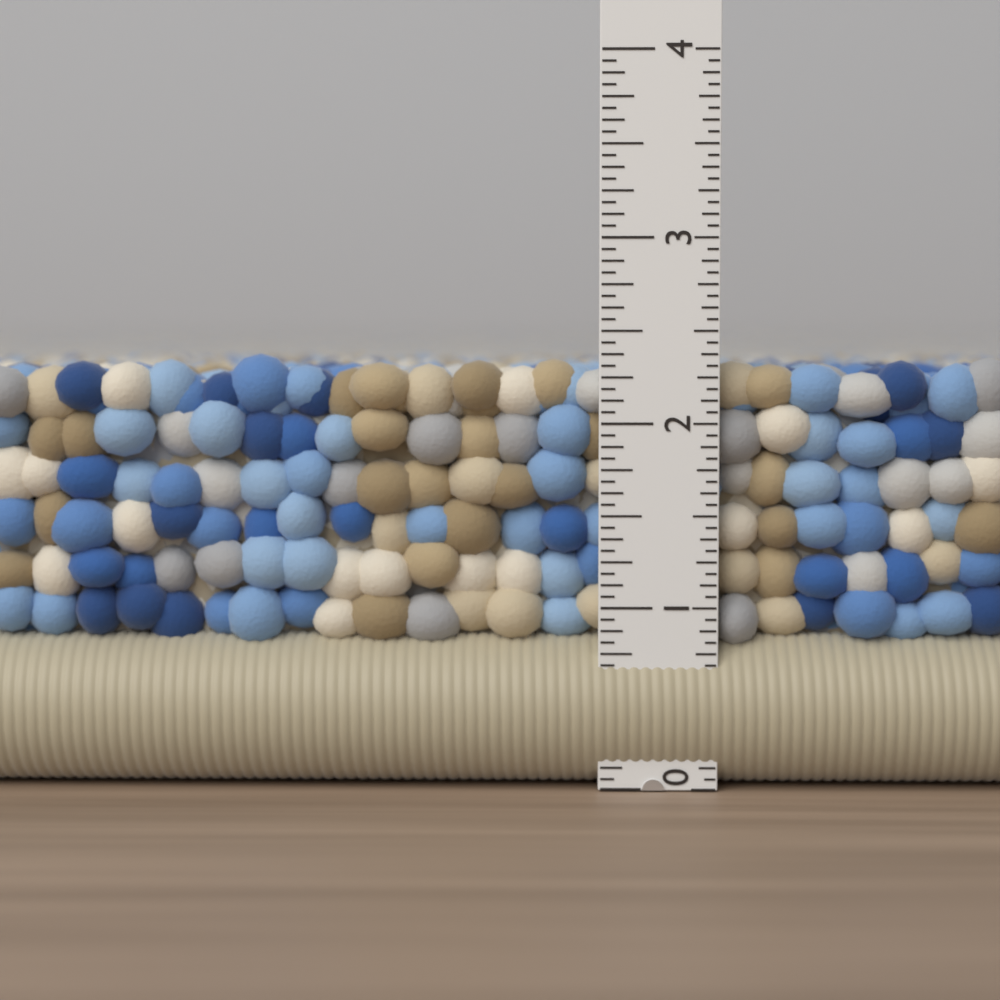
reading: 2.3750 in
